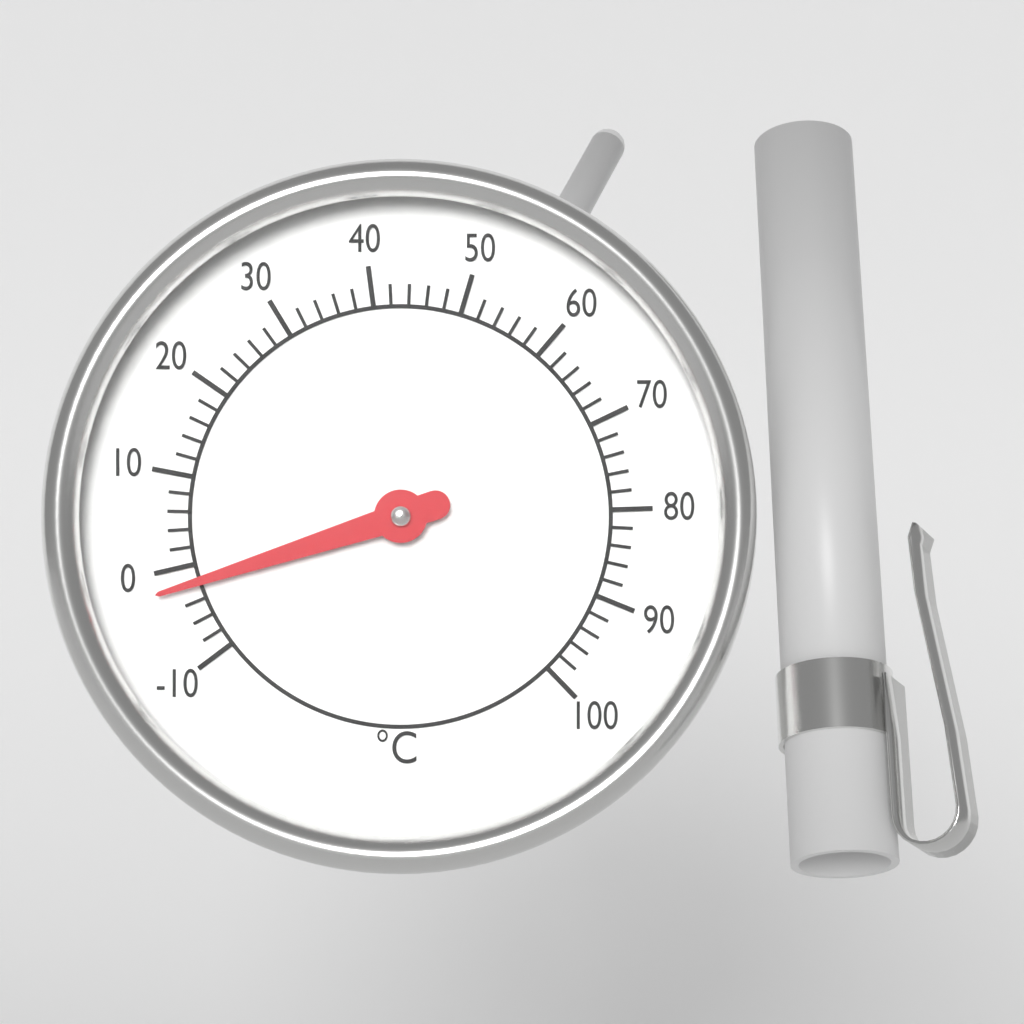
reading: -2 °C
